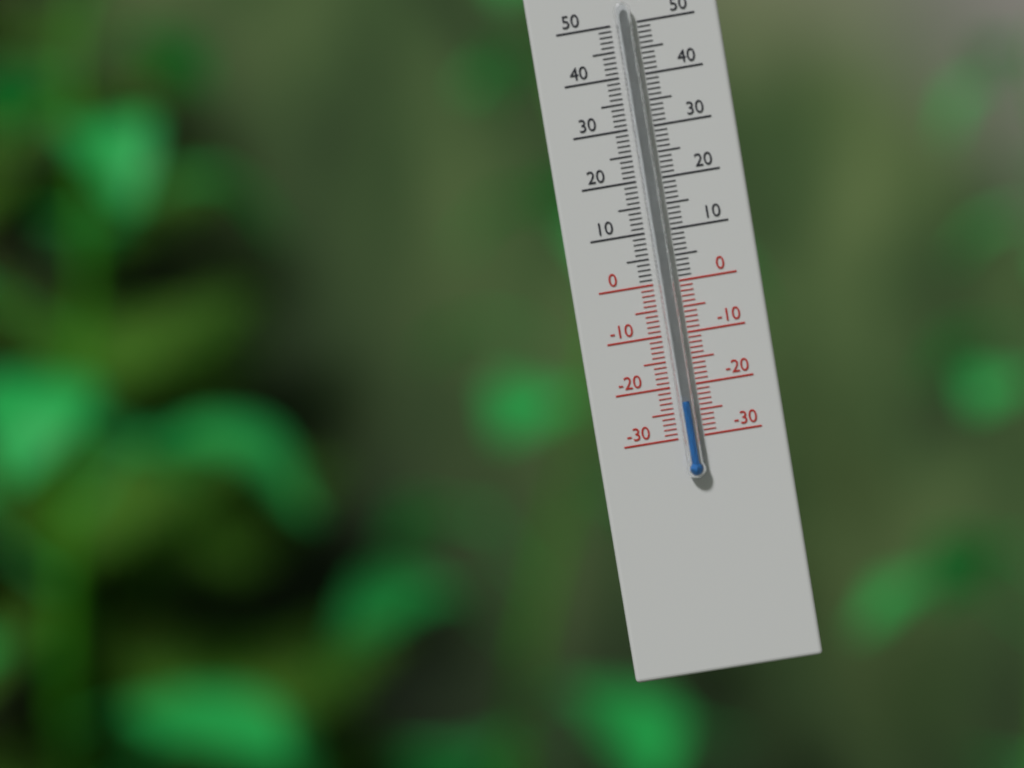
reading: -23 °C
